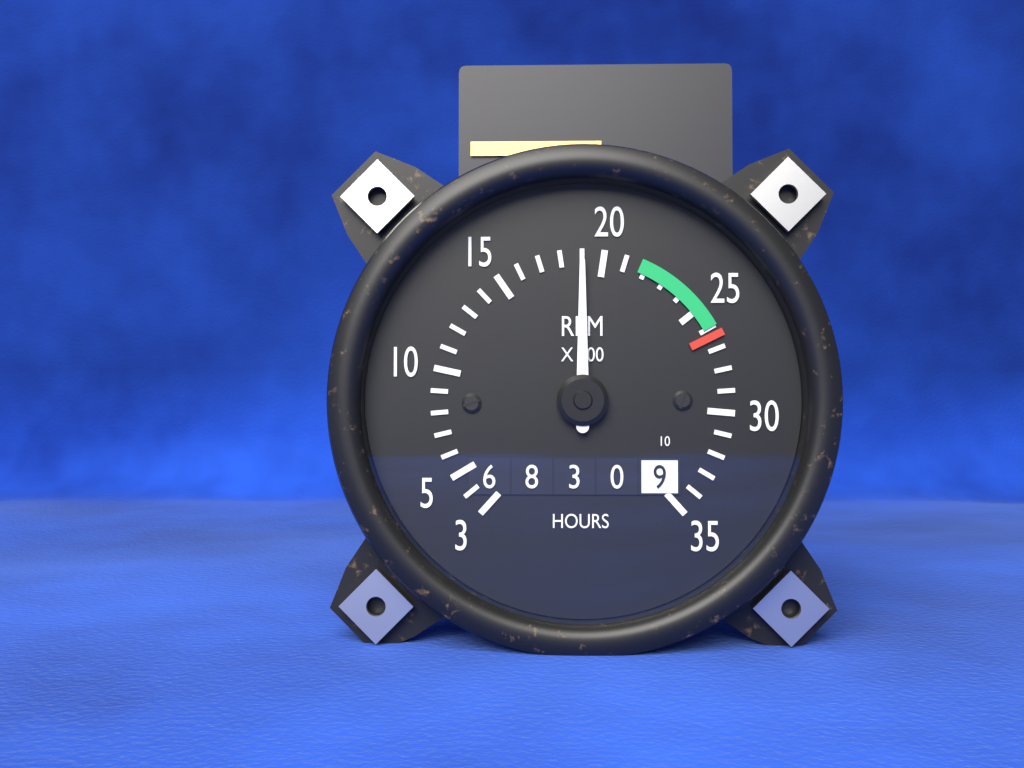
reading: 1900 RPM
